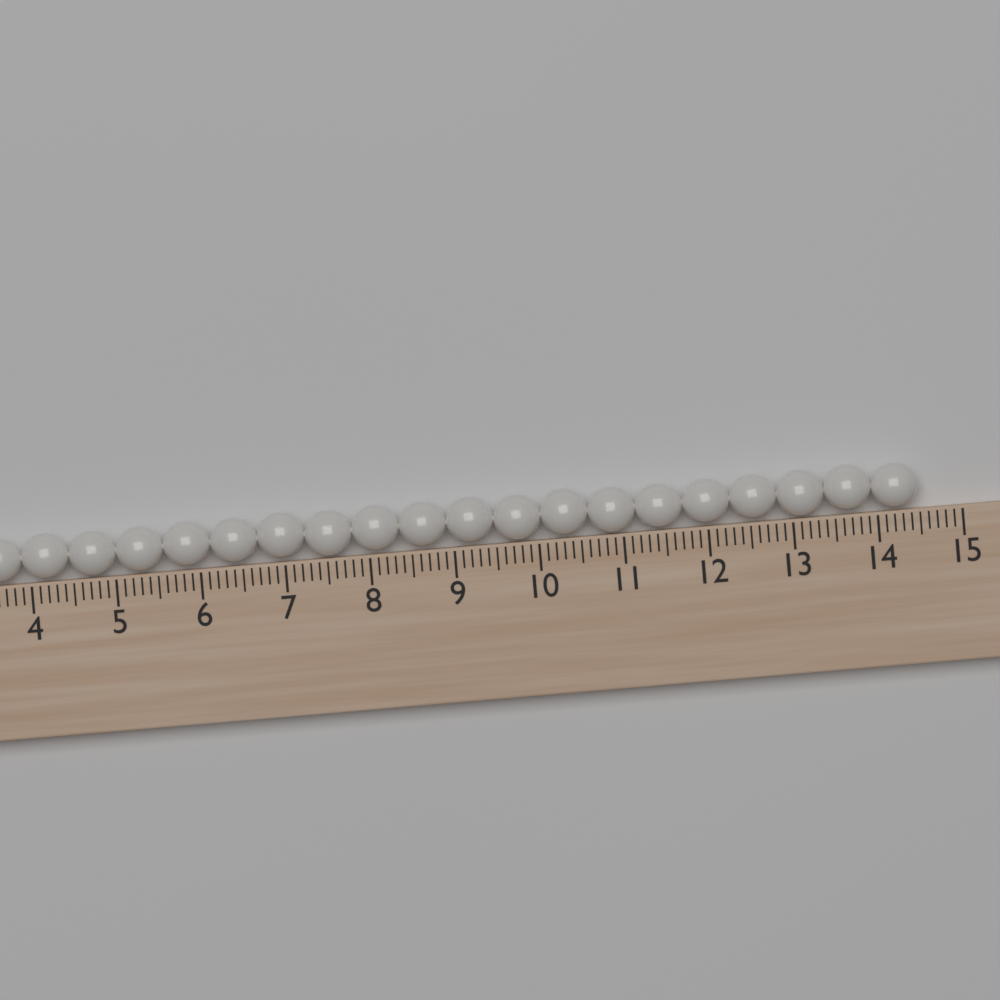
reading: 14.5 (no unit)
